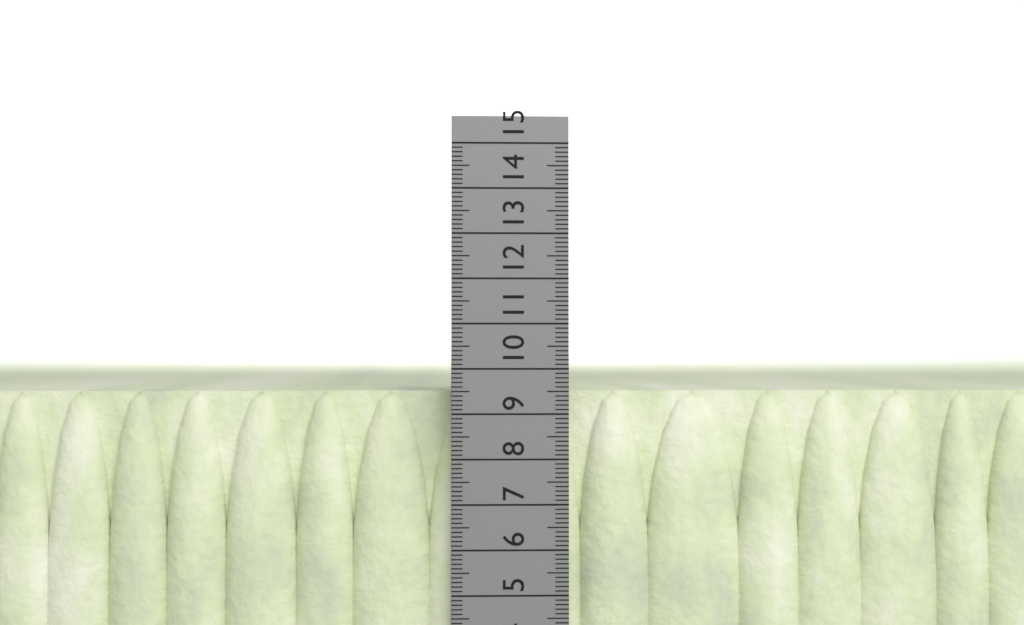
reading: 9.5 cm
